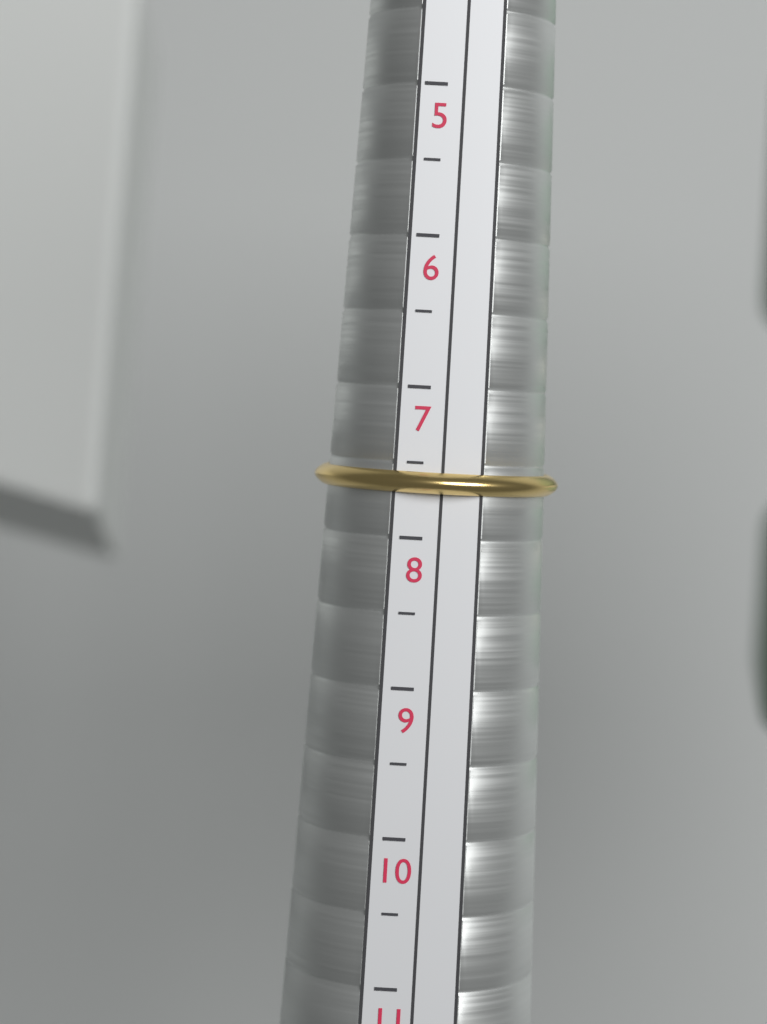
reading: 7.7 (no unit)
